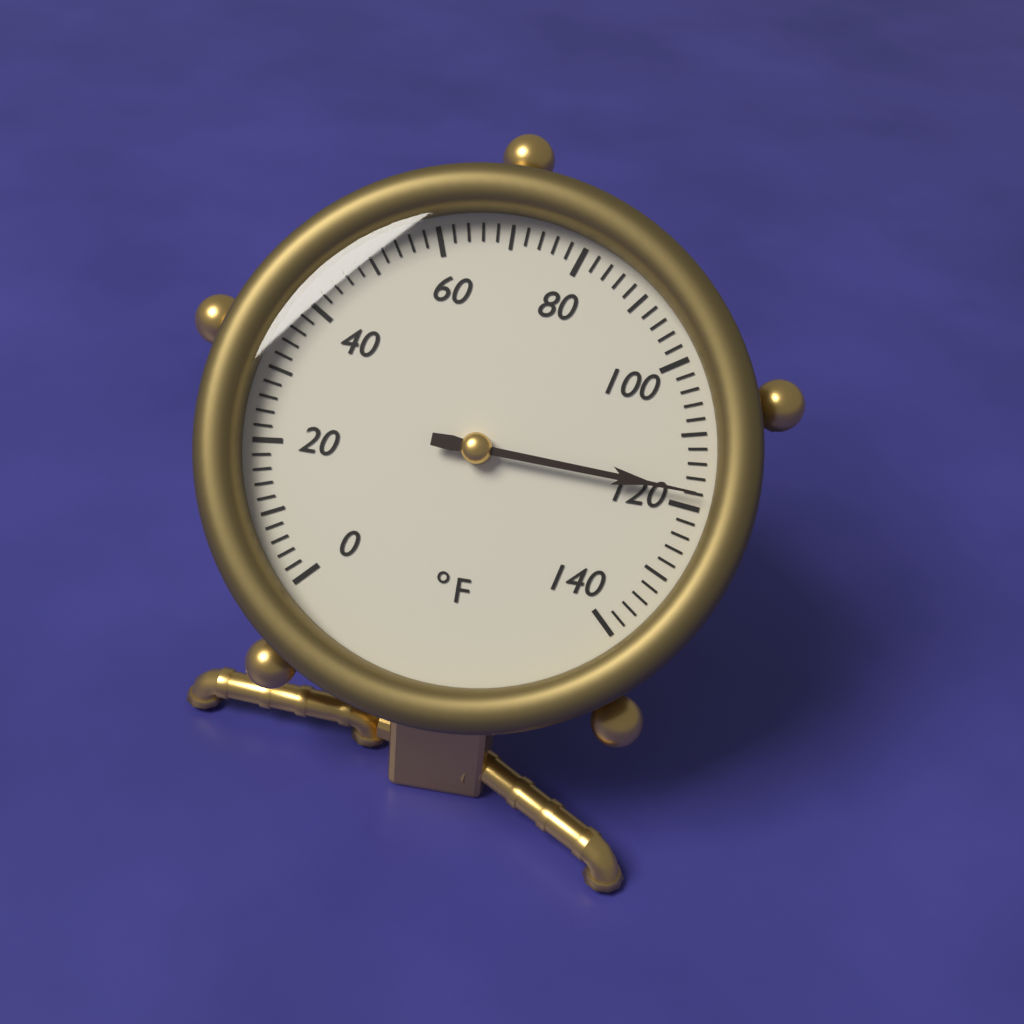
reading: 118 °F
